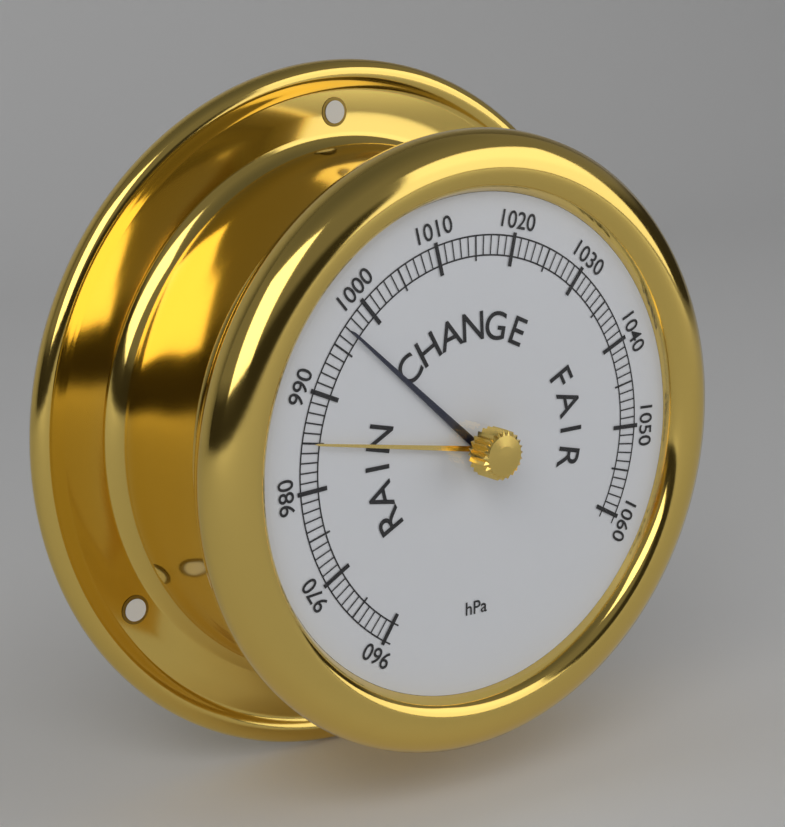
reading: 997 hPa
